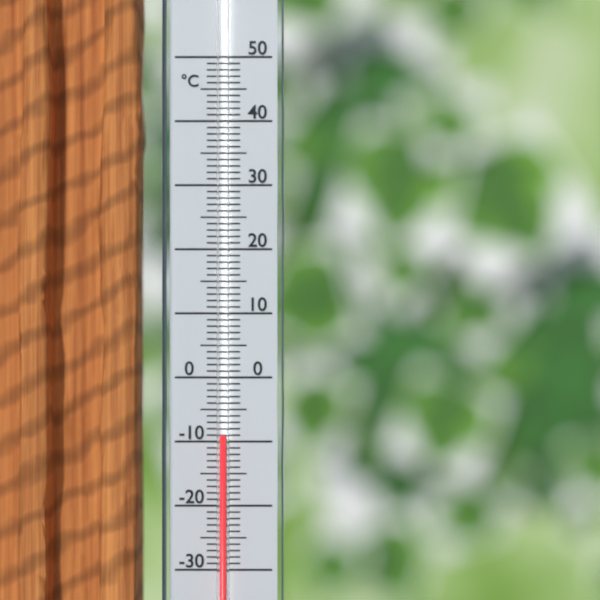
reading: -9 °C
